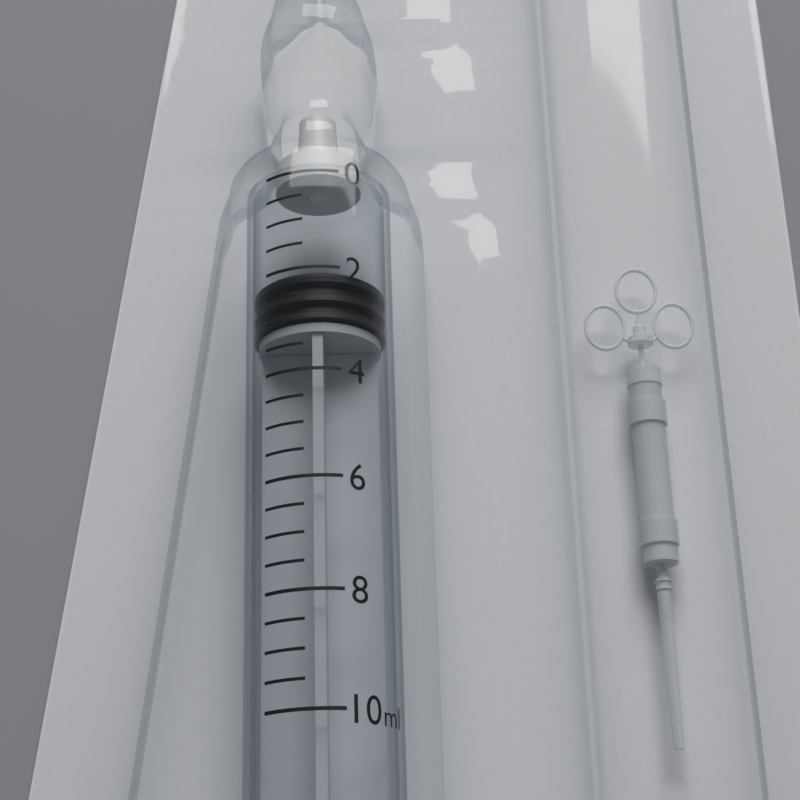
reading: 2.0 ml
